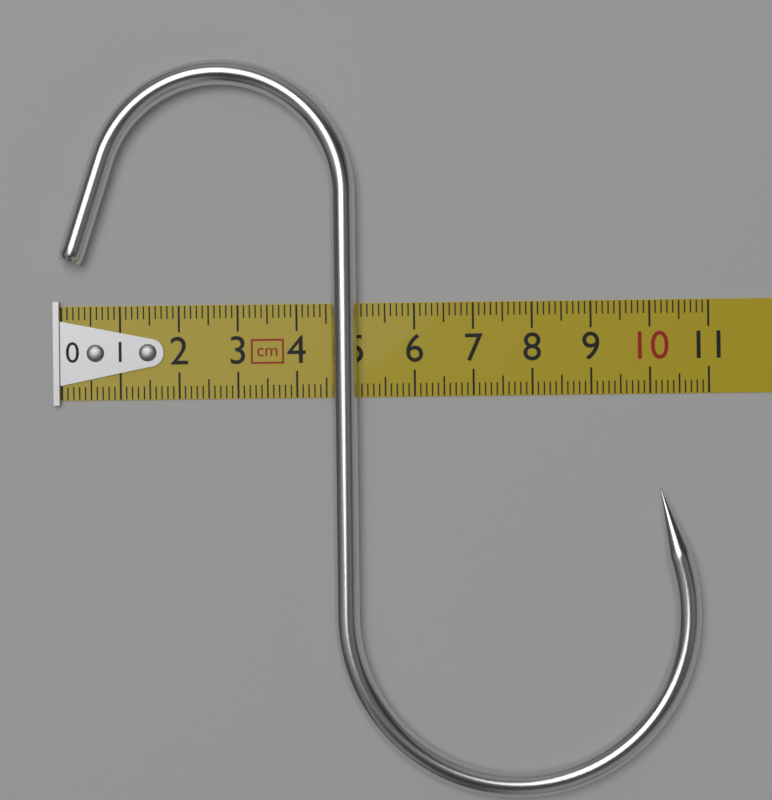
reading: 10.8 cm
